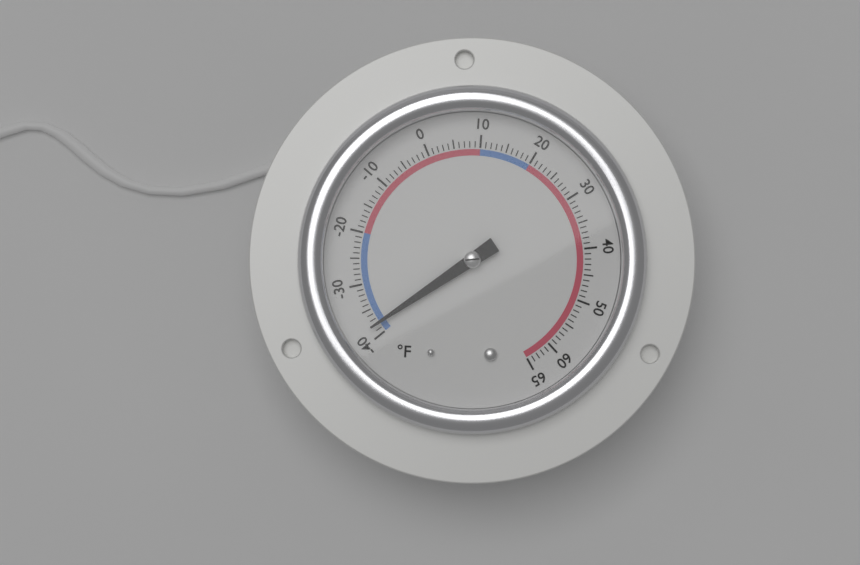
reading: -38 °F
